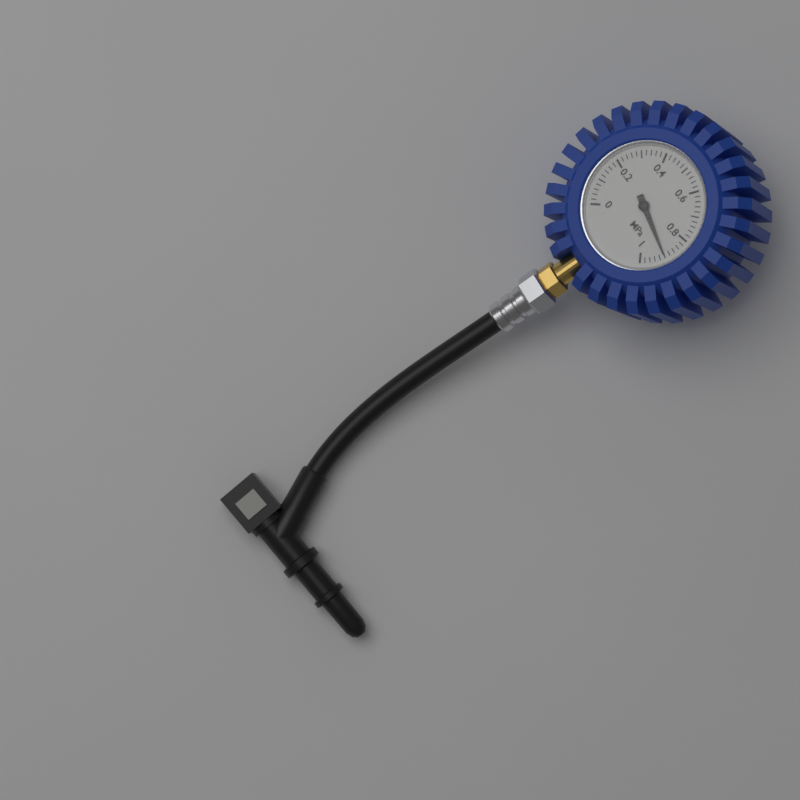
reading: 0.90 MPa
